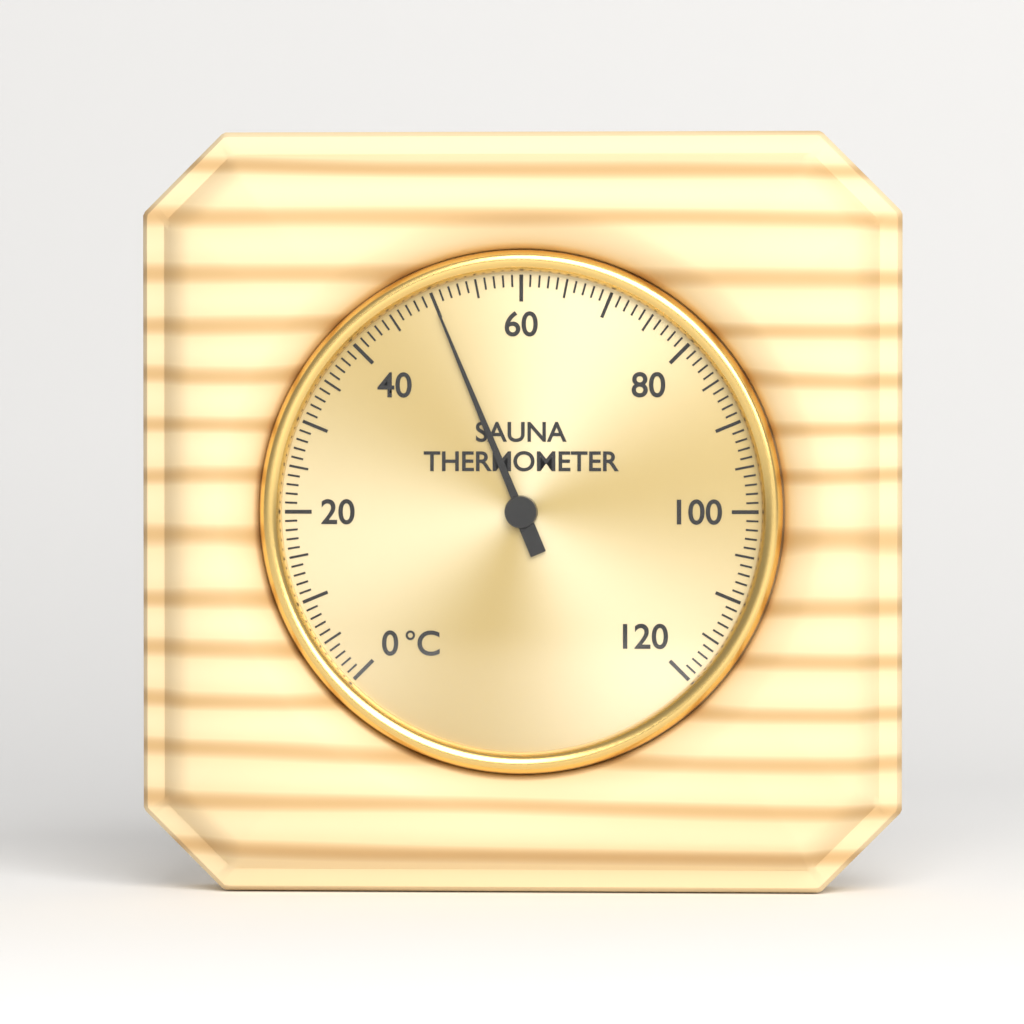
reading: 50 °C
